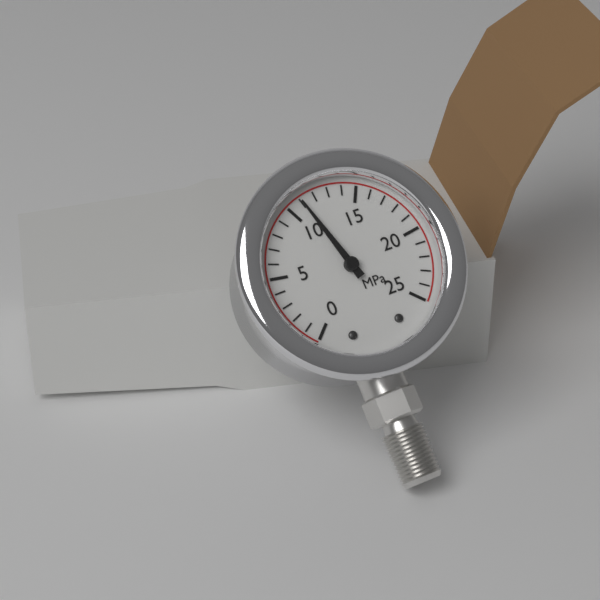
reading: 11 MPa
